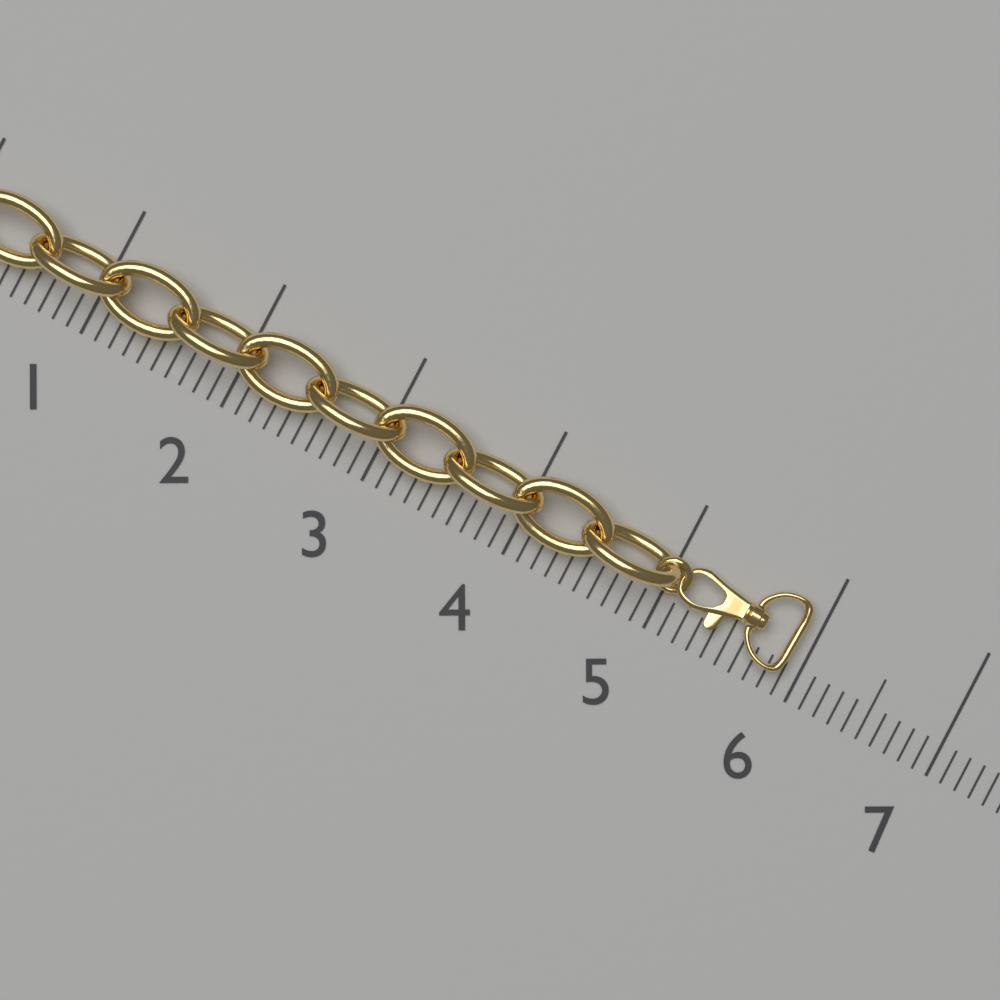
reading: 5.9 (no unit)
